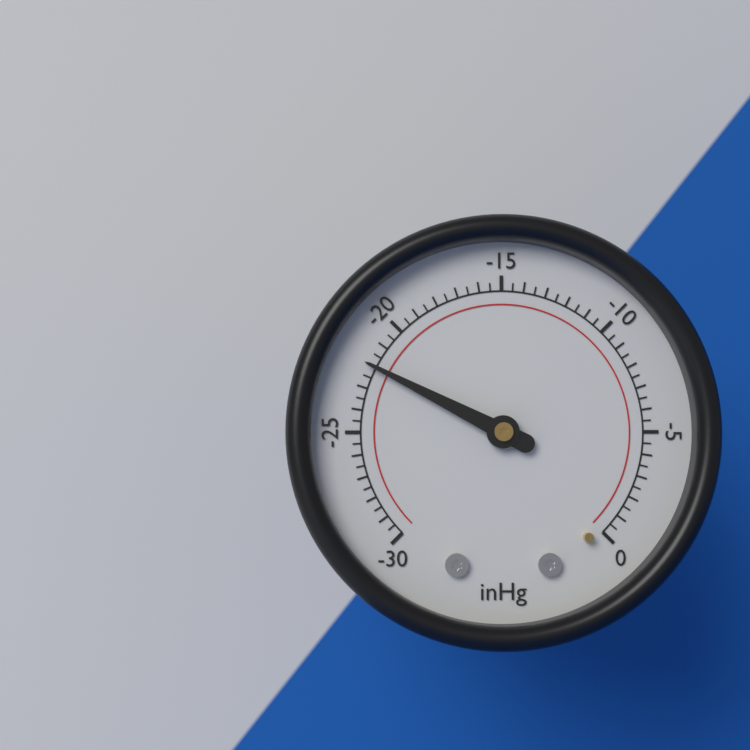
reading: -22.0 inHg
